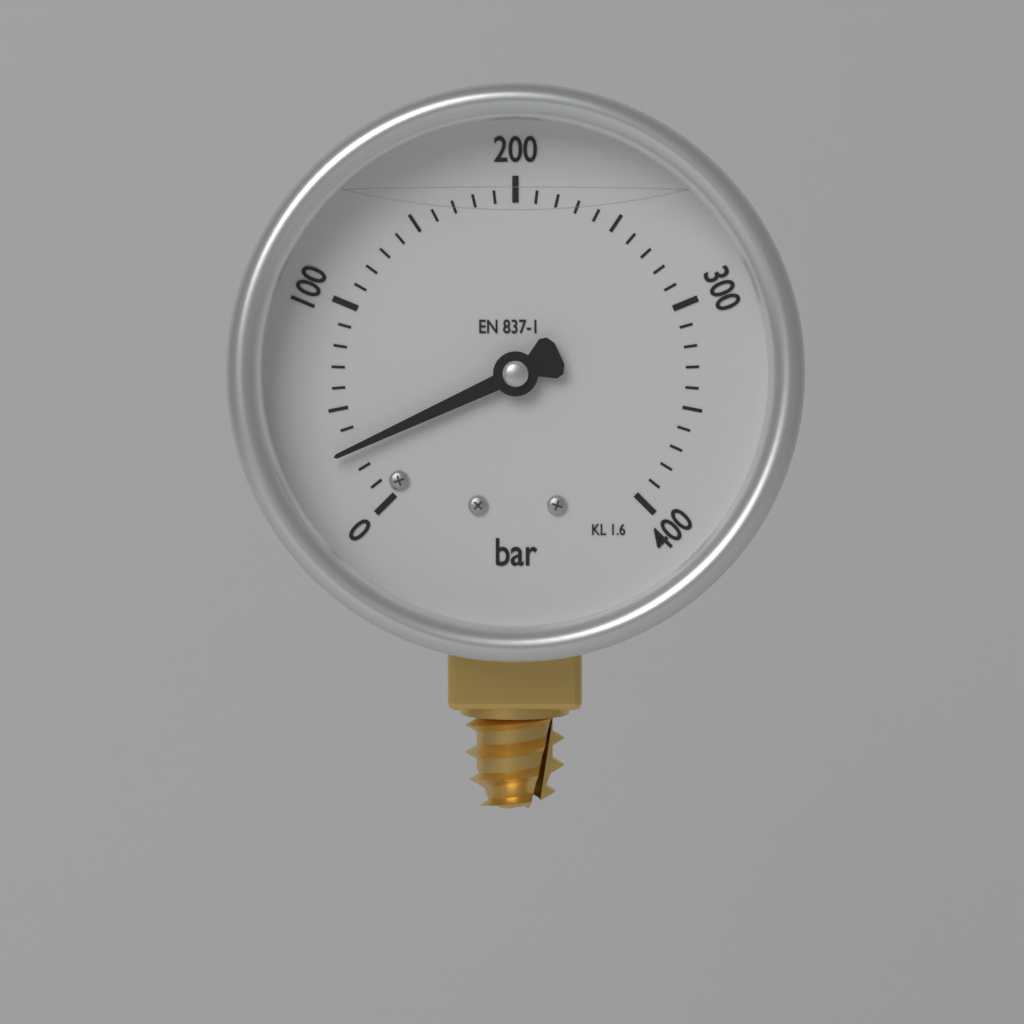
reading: 30 bar
